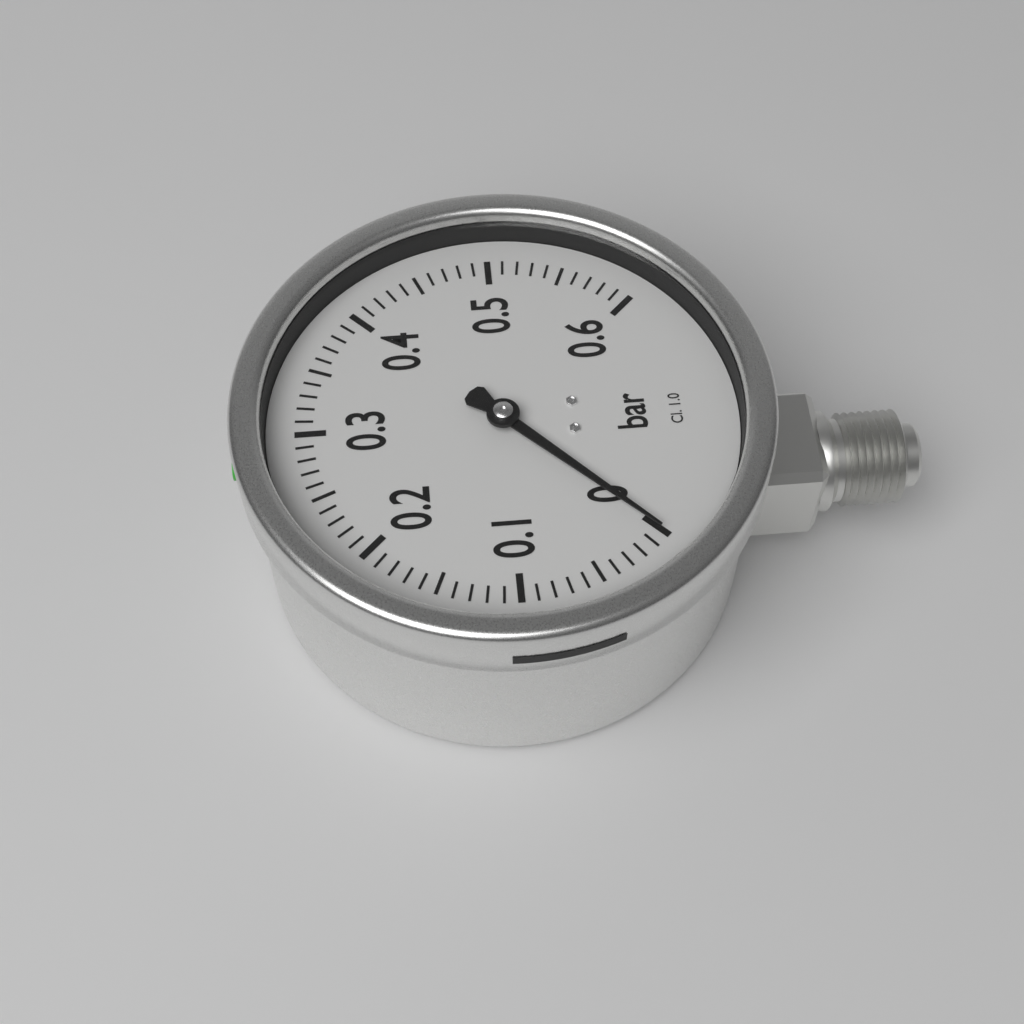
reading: 0.00 bar
